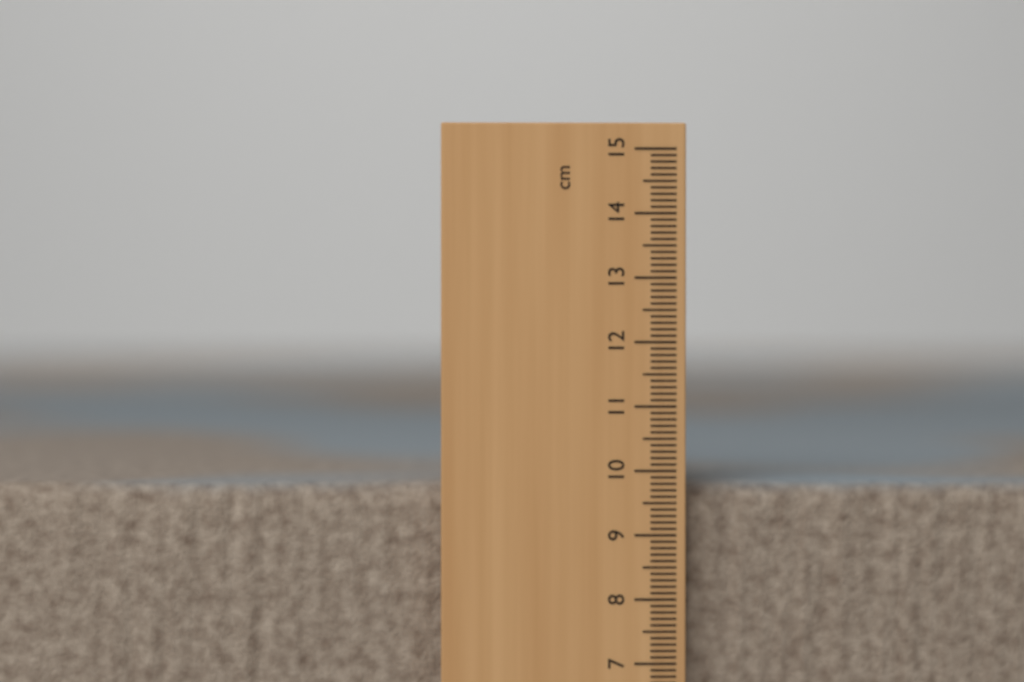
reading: 9.8 cm
